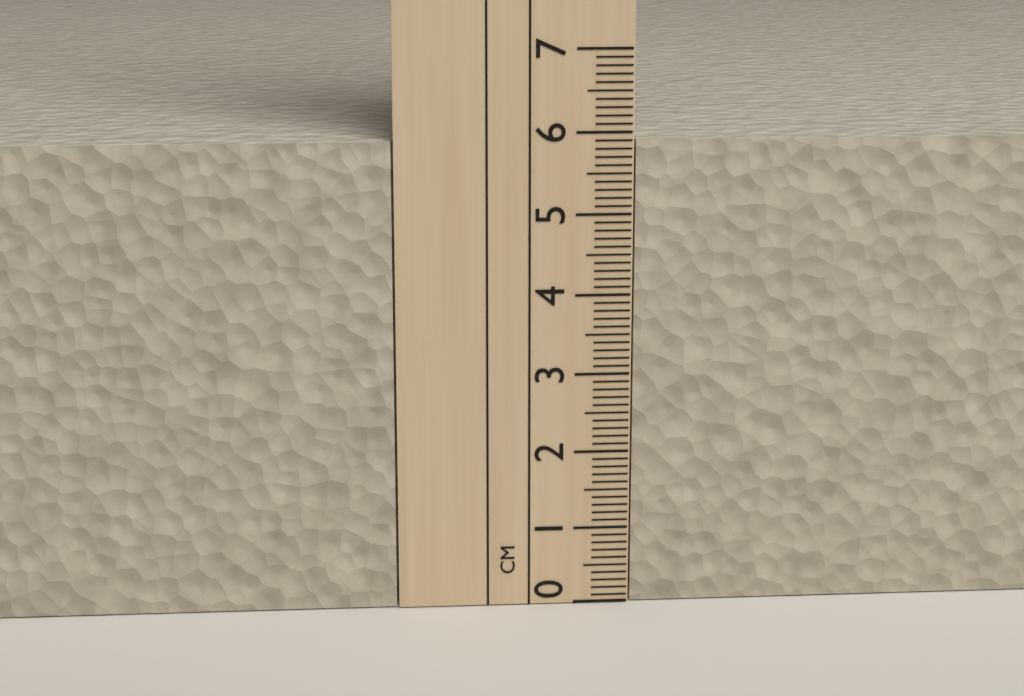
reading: 5.9 cm
